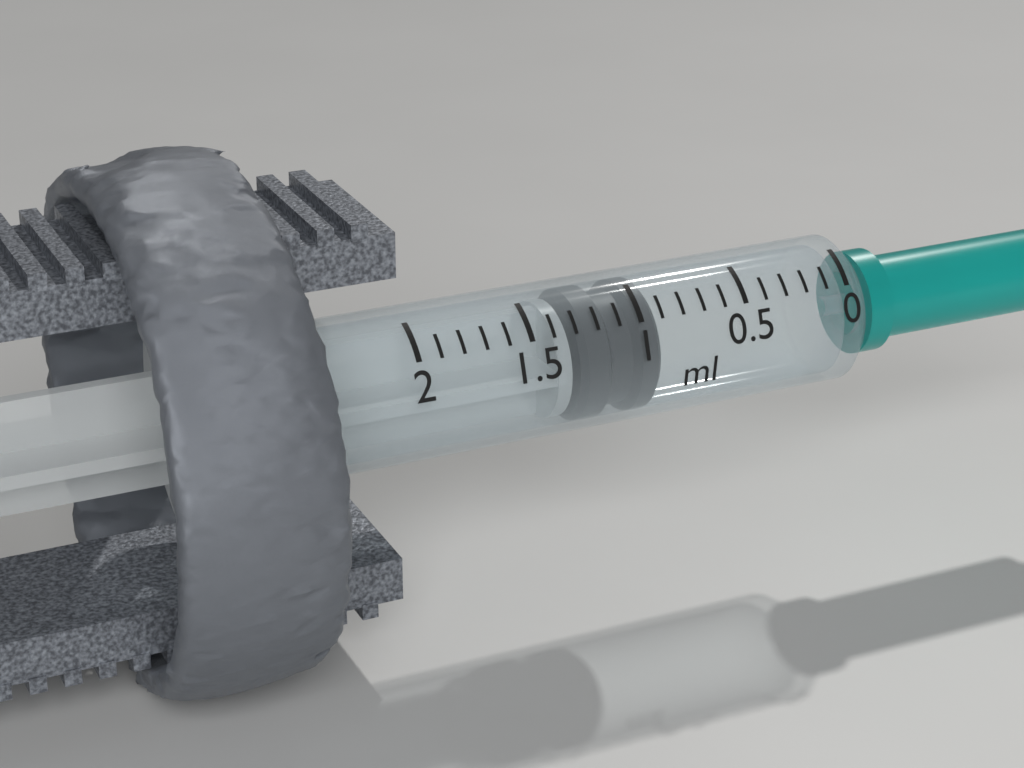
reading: 0.9 ml
